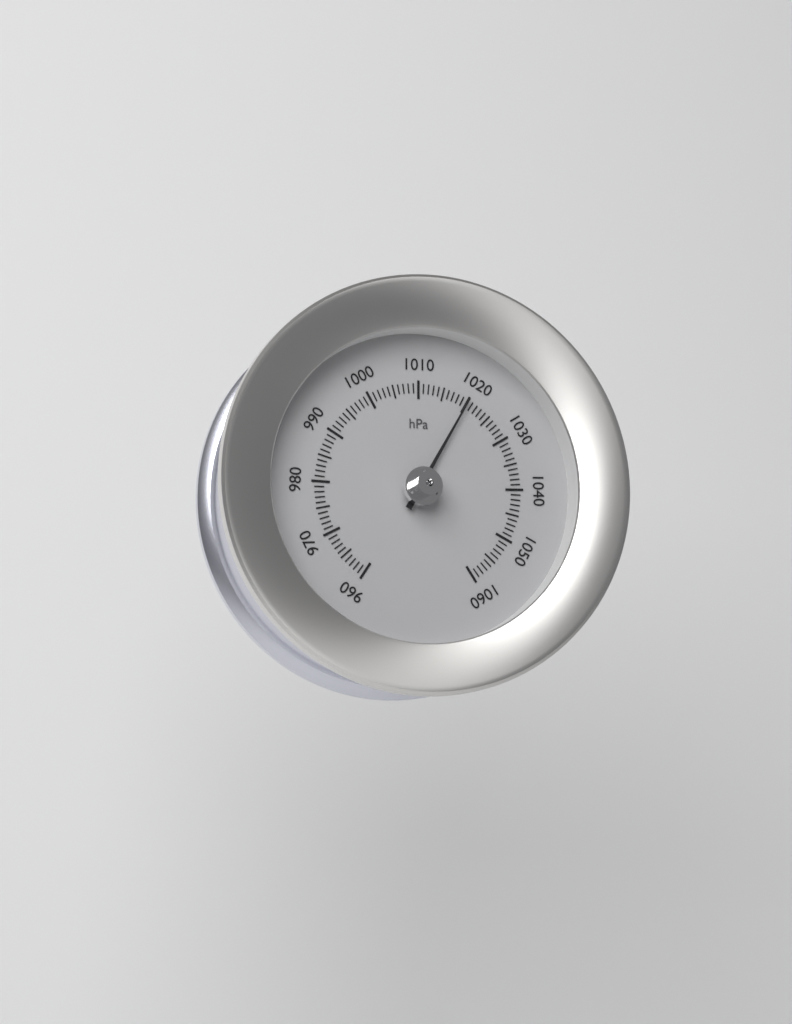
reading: 1020 hPa
